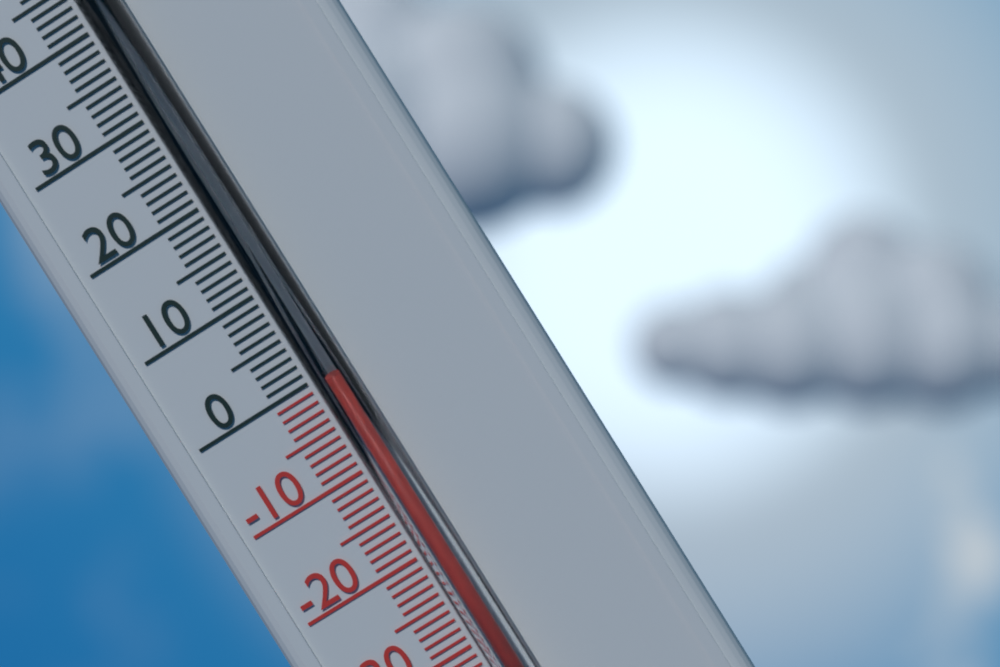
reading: -1 °C
